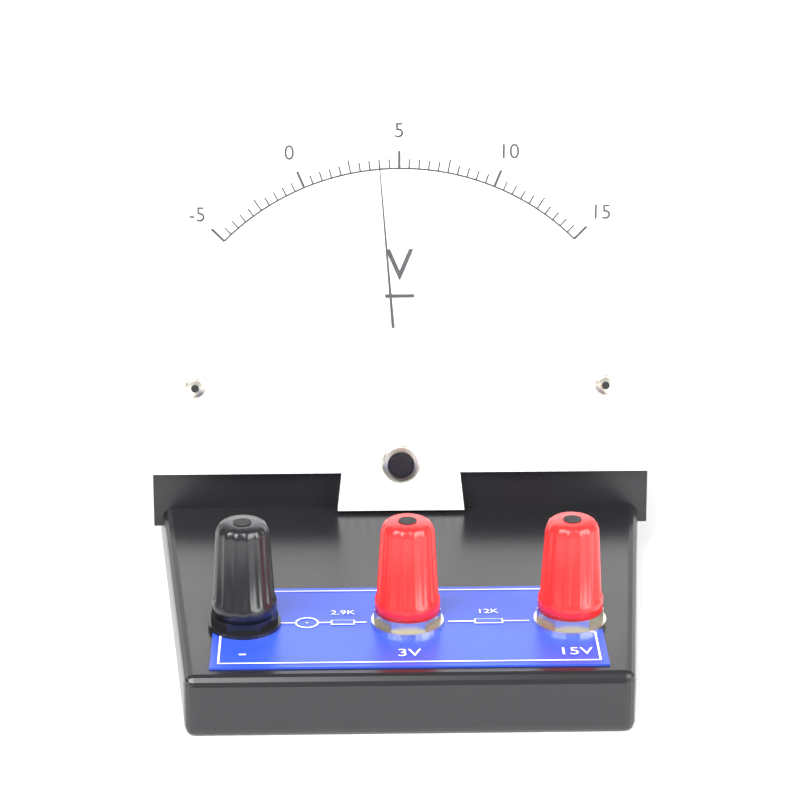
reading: 4.0 V
